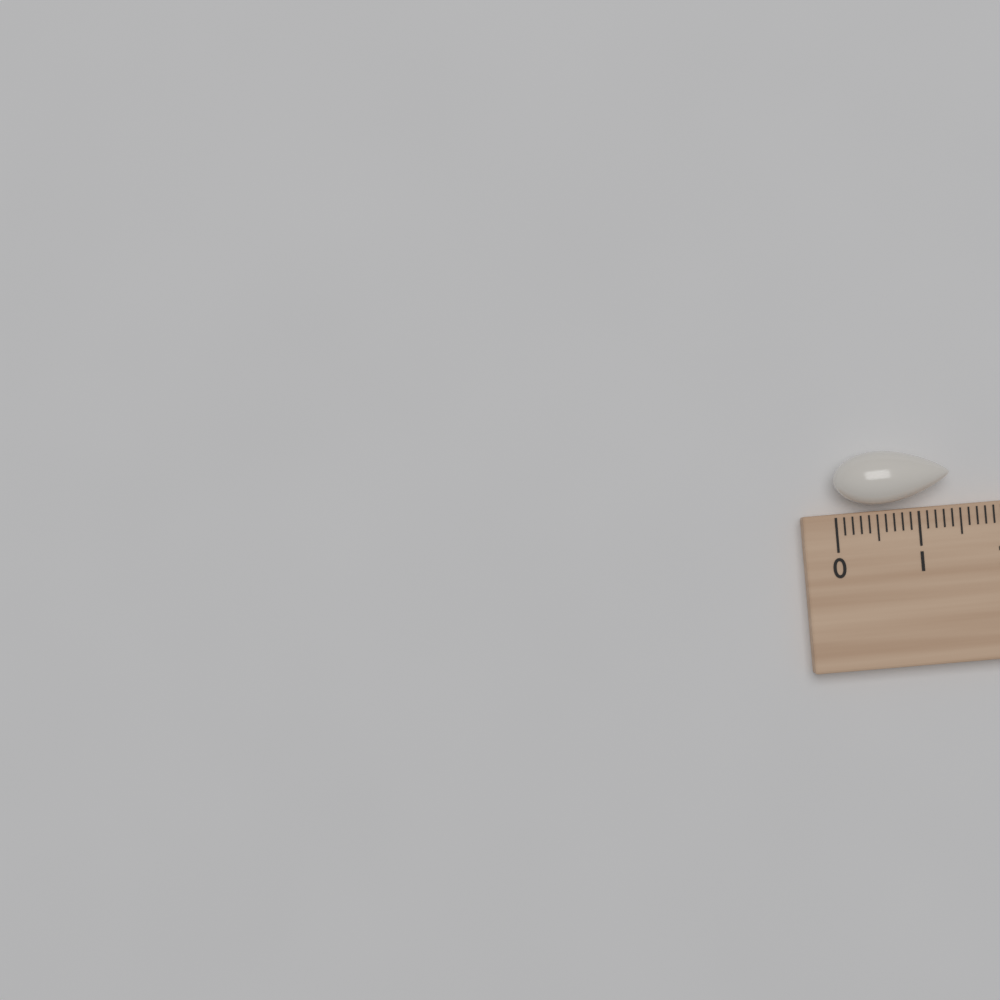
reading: 1.4 cm
